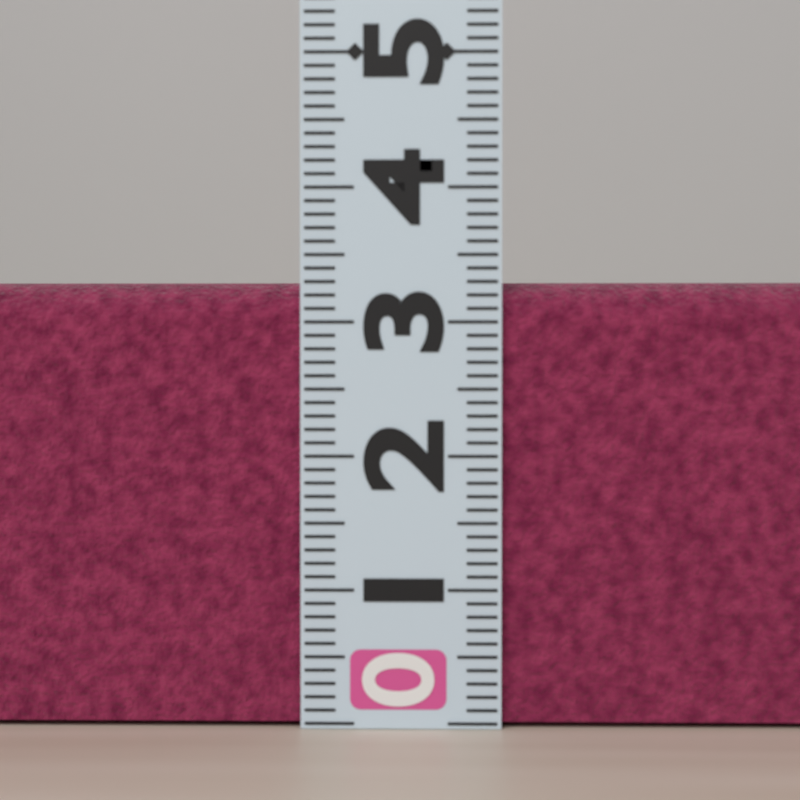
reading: 3.3 (no unit)
